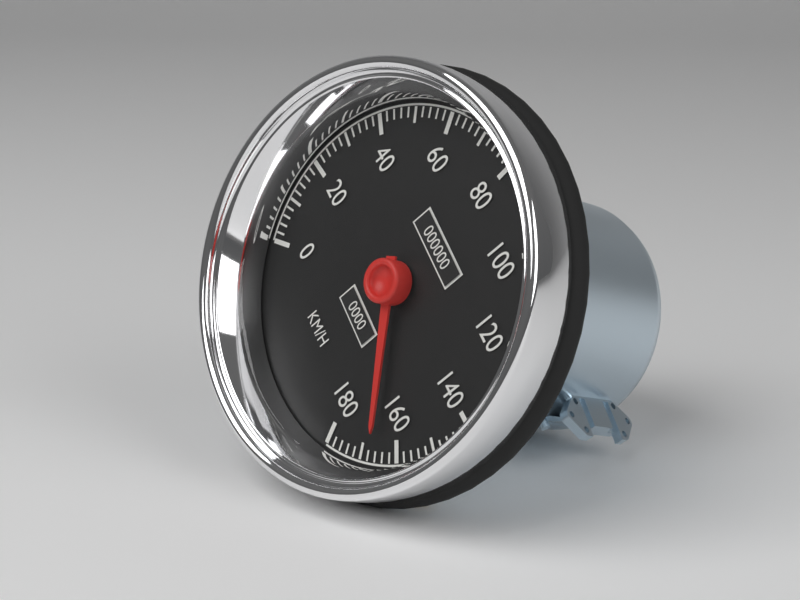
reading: 166 km/h
